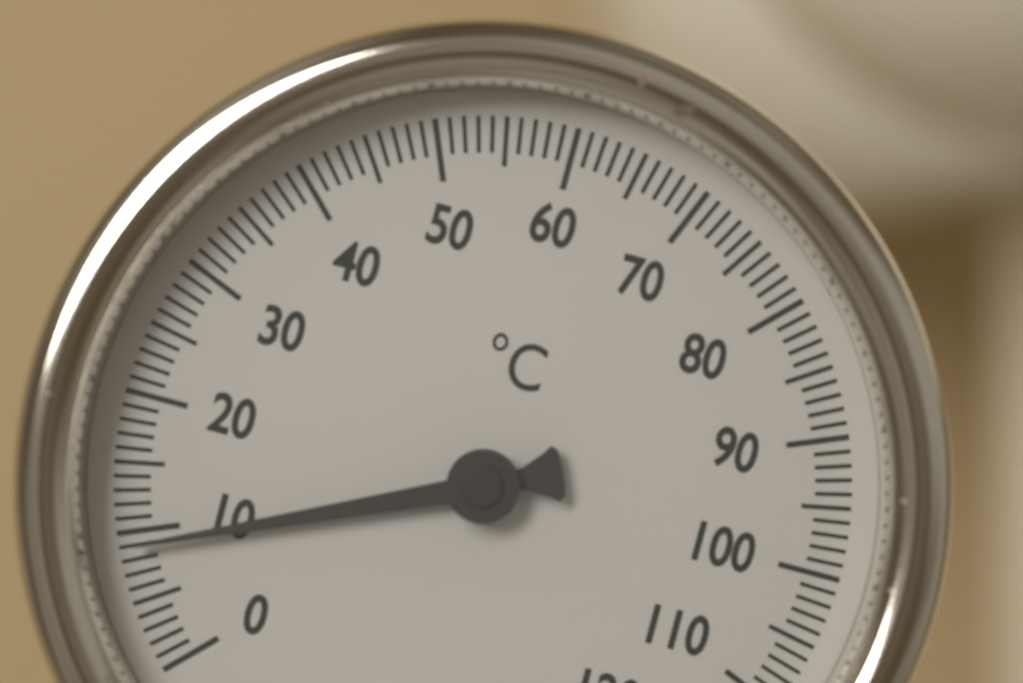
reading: 9 °C
